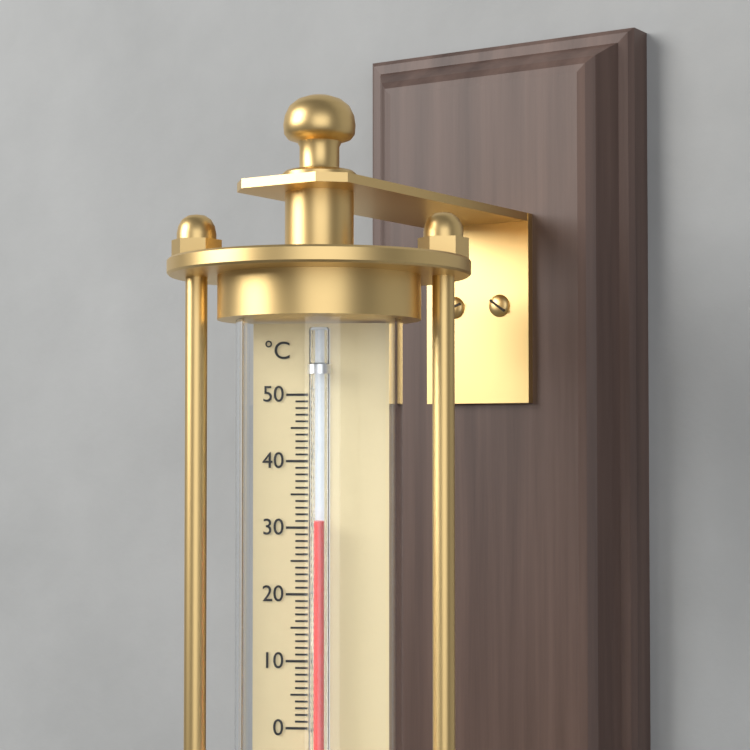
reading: 31 °C
